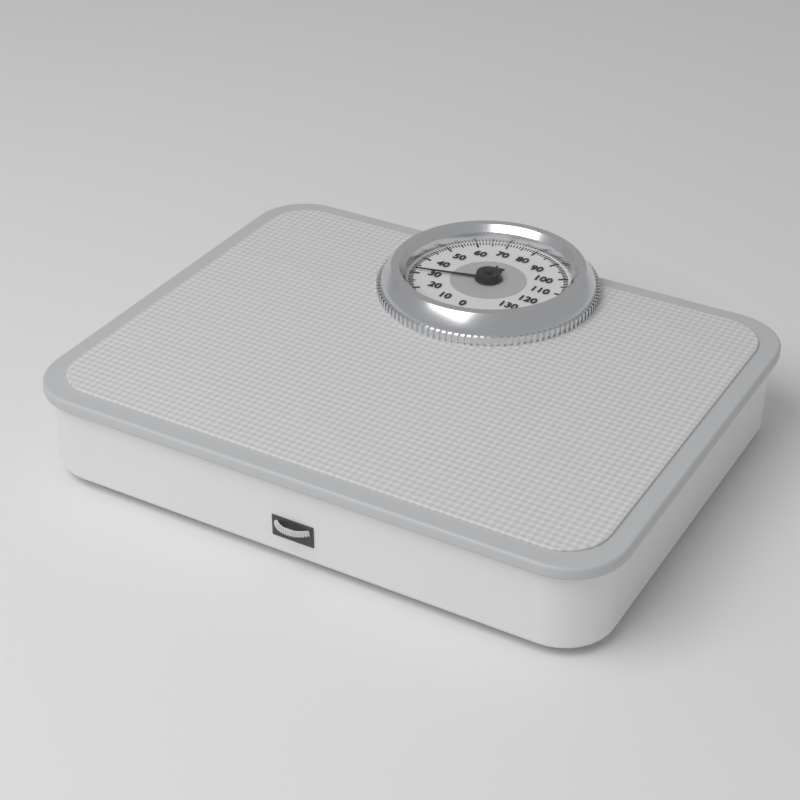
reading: 32 kg
